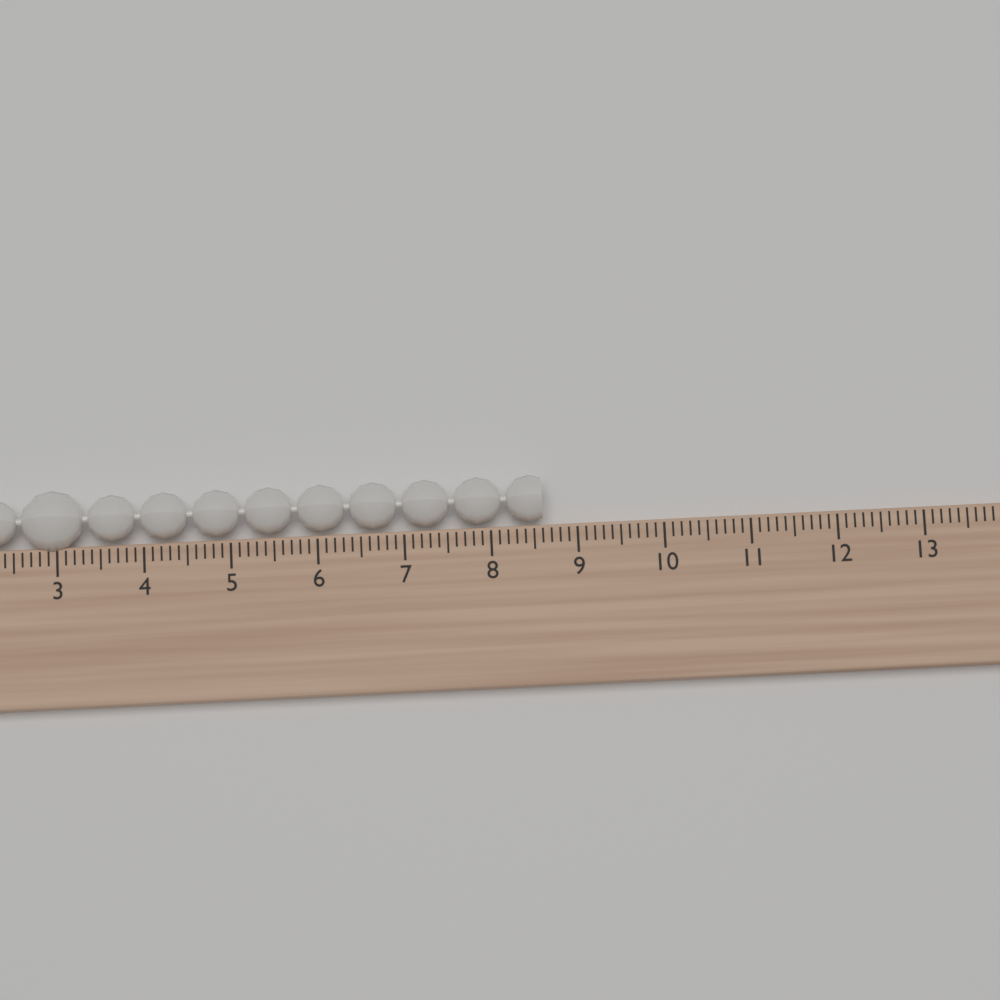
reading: 8.6 (no unit)
